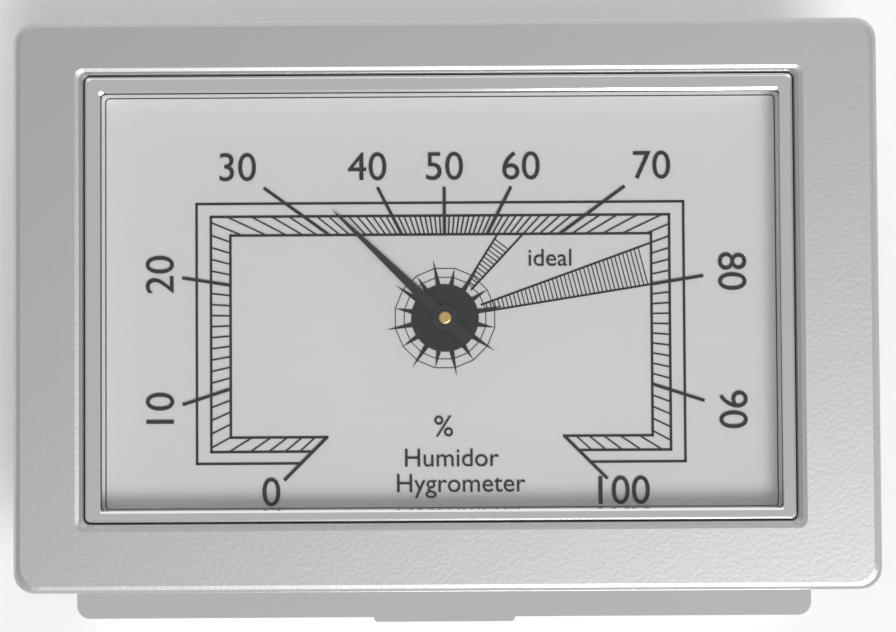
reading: 33 %
